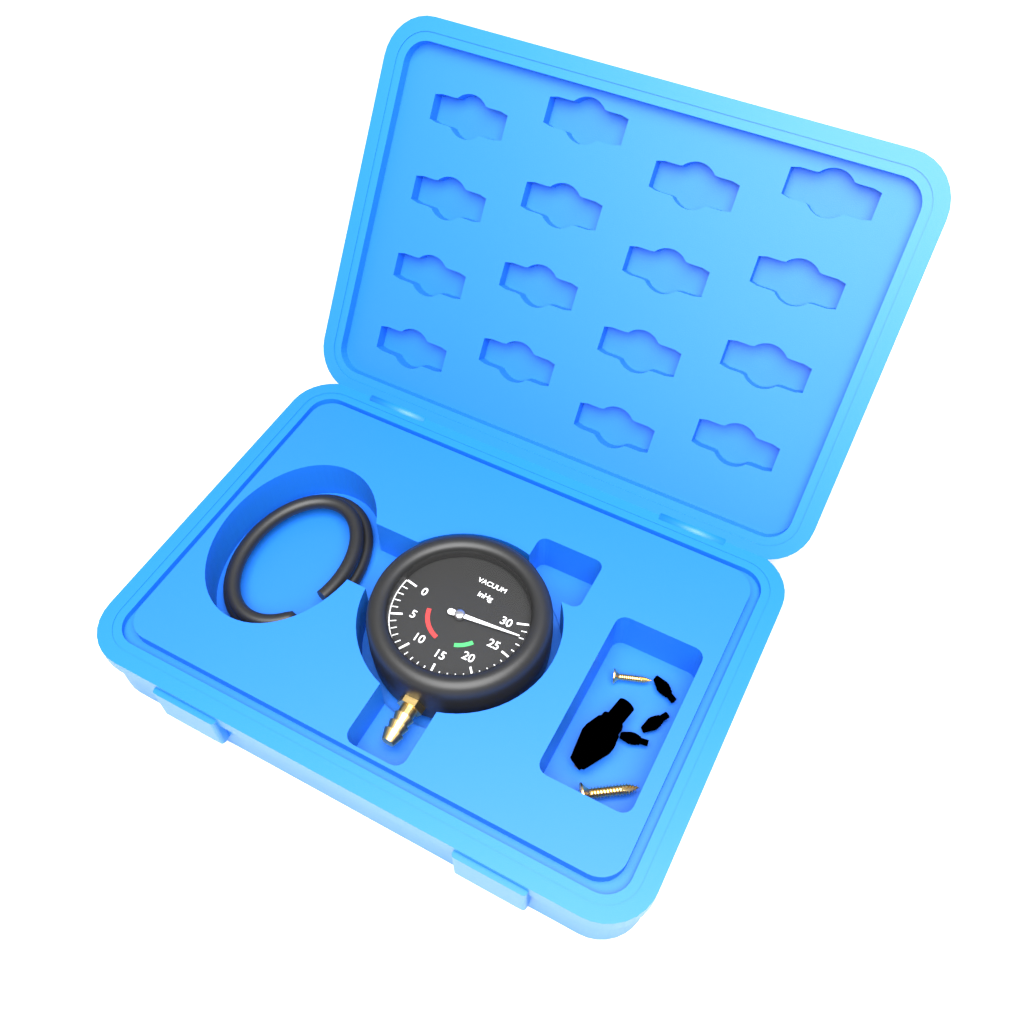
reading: 28 inHg
